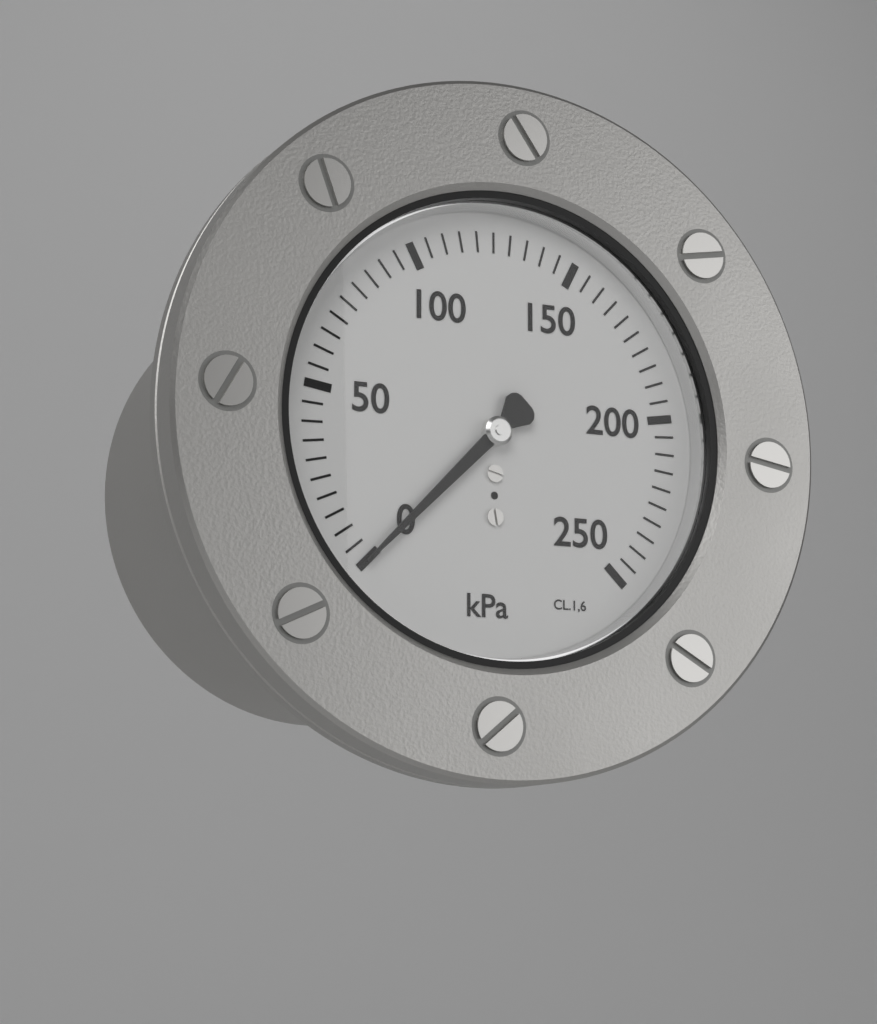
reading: 0 kPa
